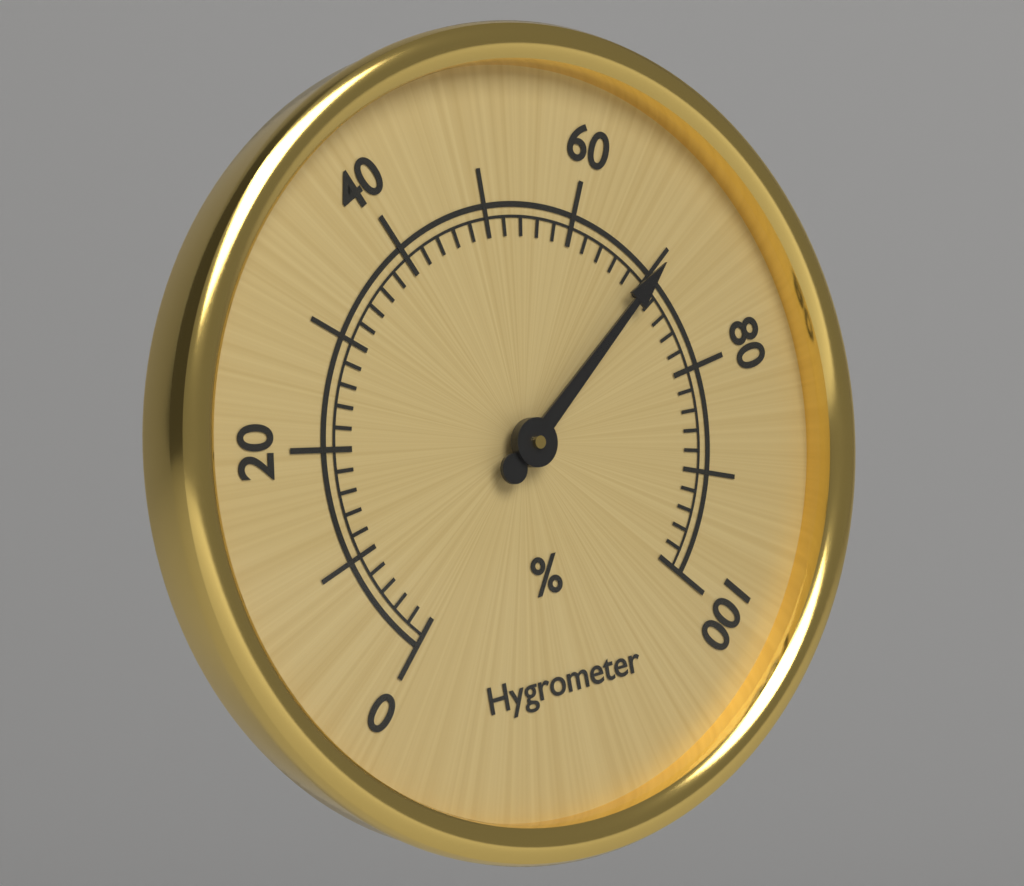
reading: 70 %
